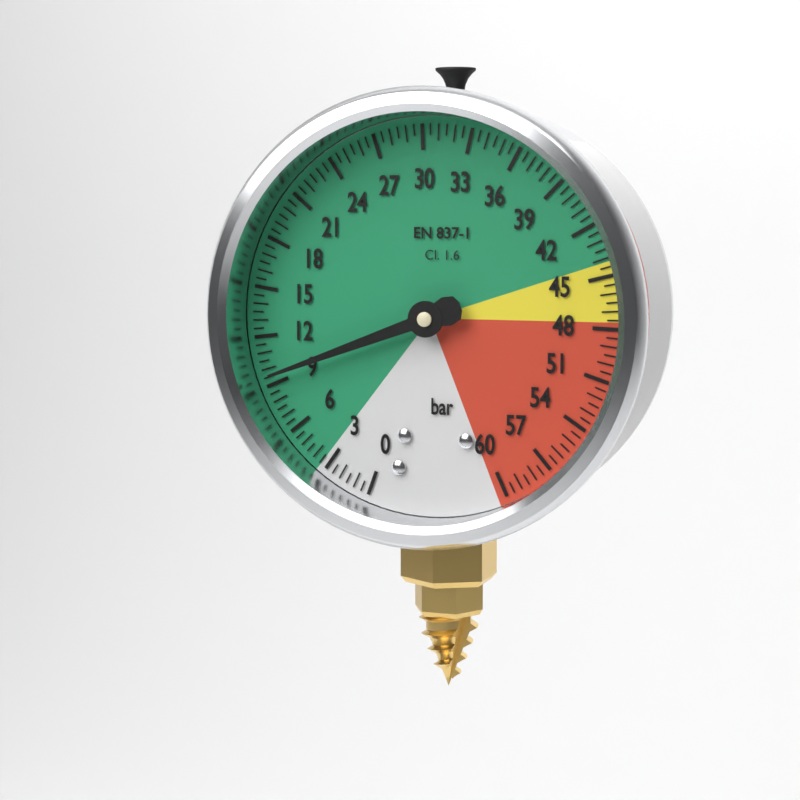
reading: 9.5 bar
